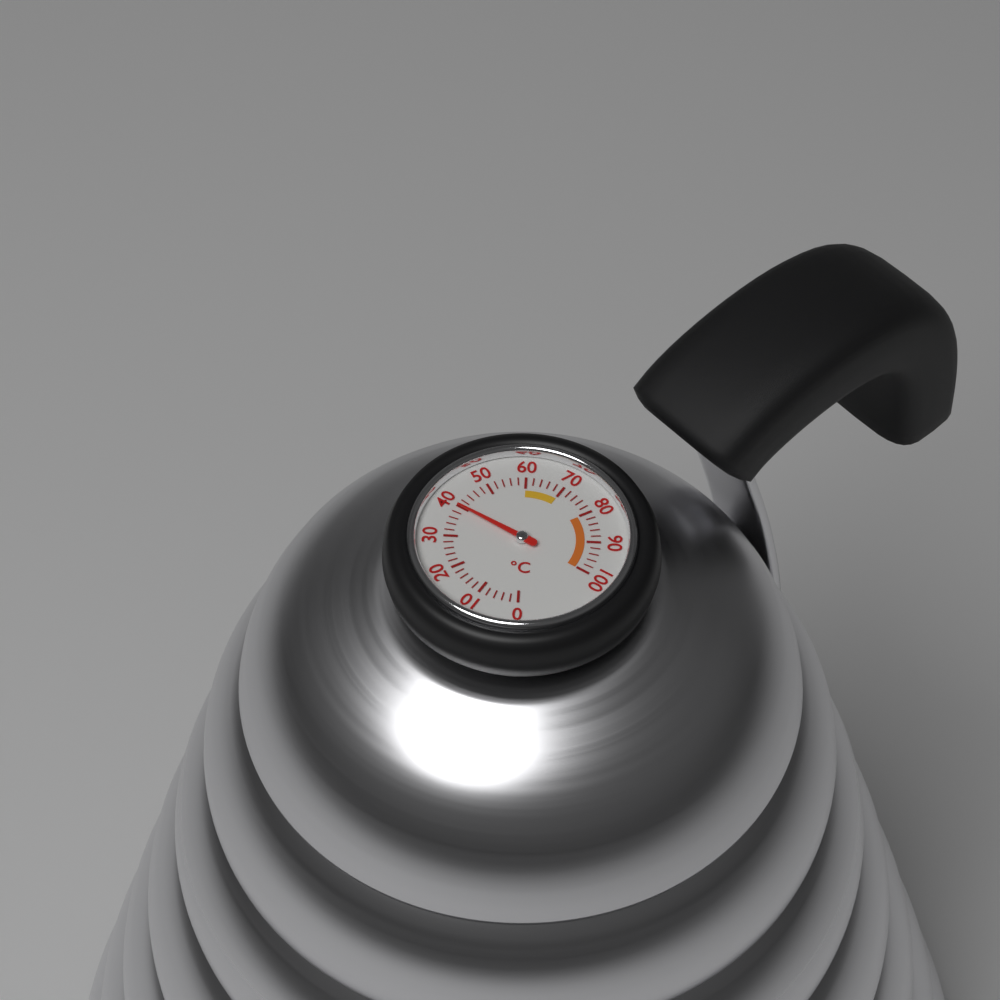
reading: 40 °C
